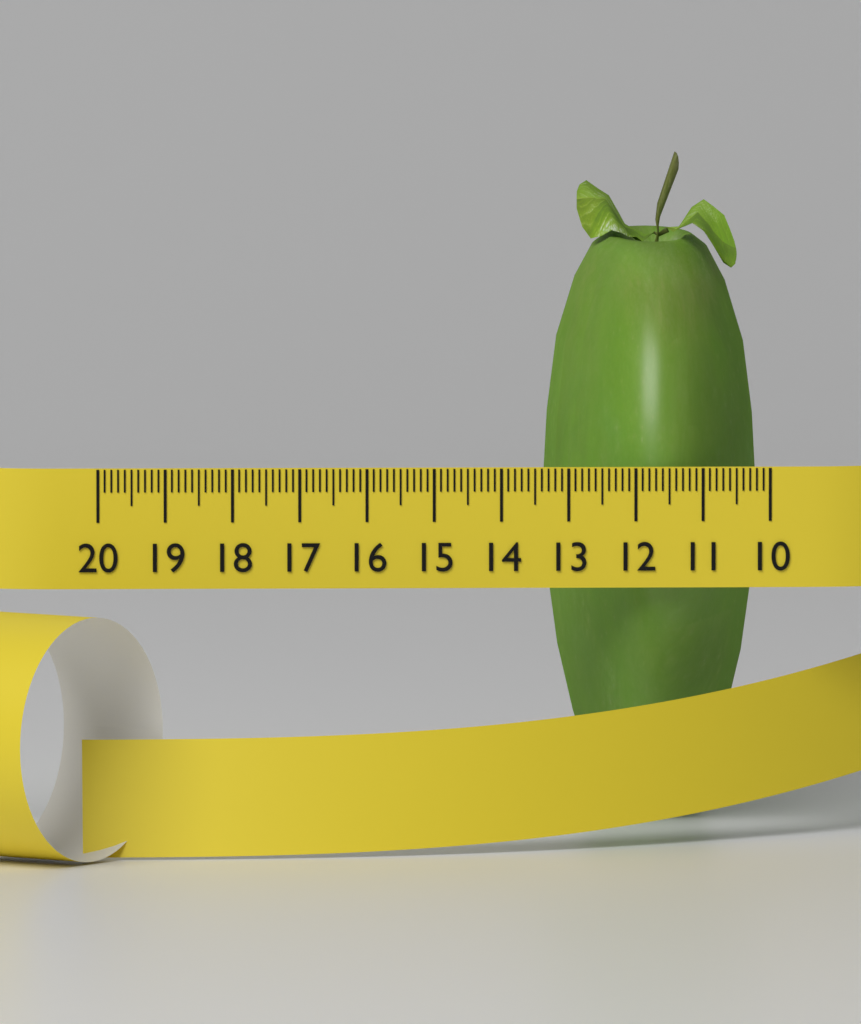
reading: 13.2 (no unit)
